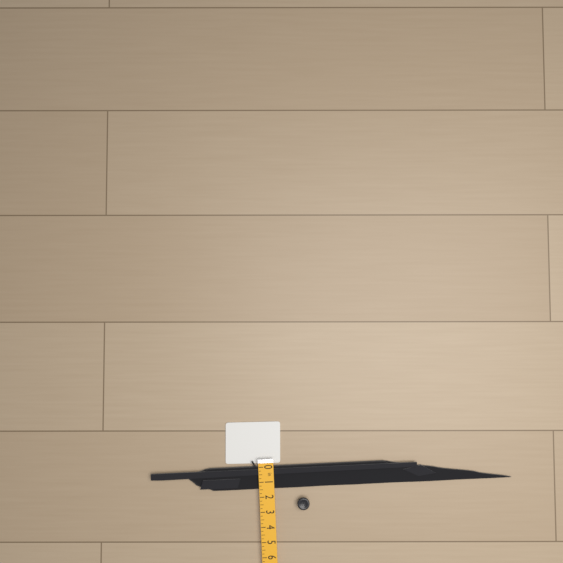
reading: 1.50 in
